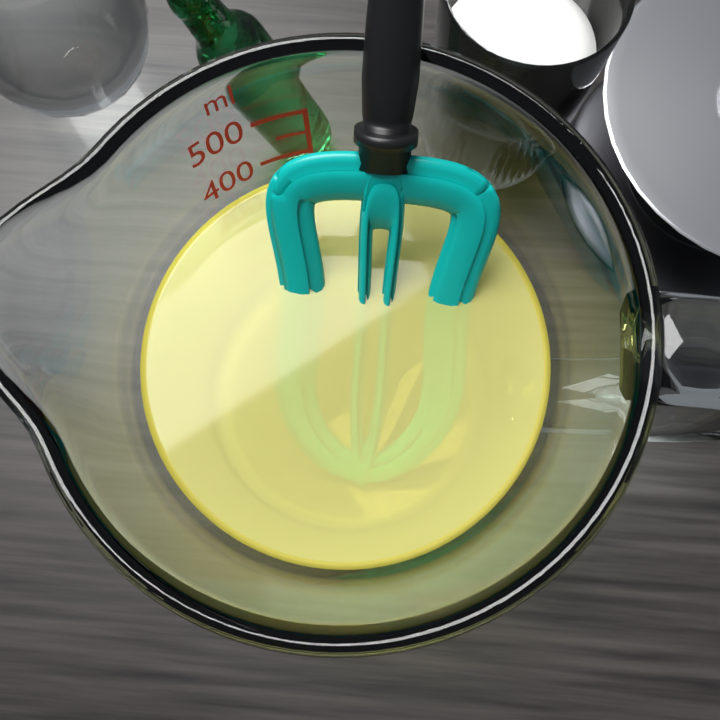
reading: 350 ml
